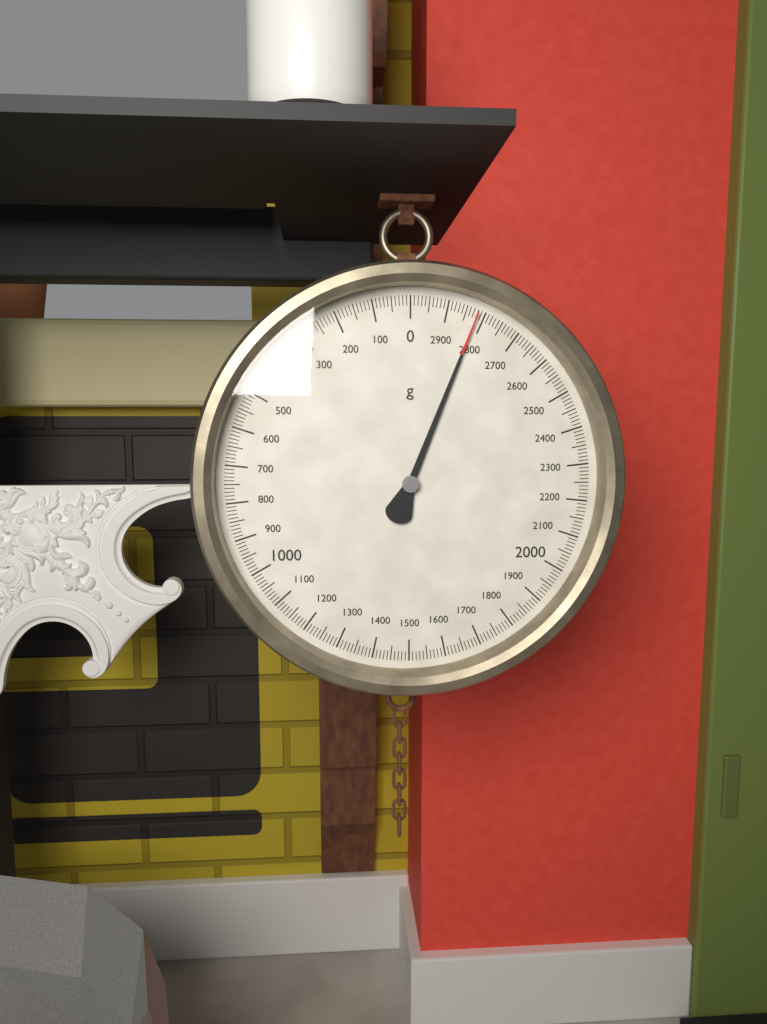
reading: 2820 g
